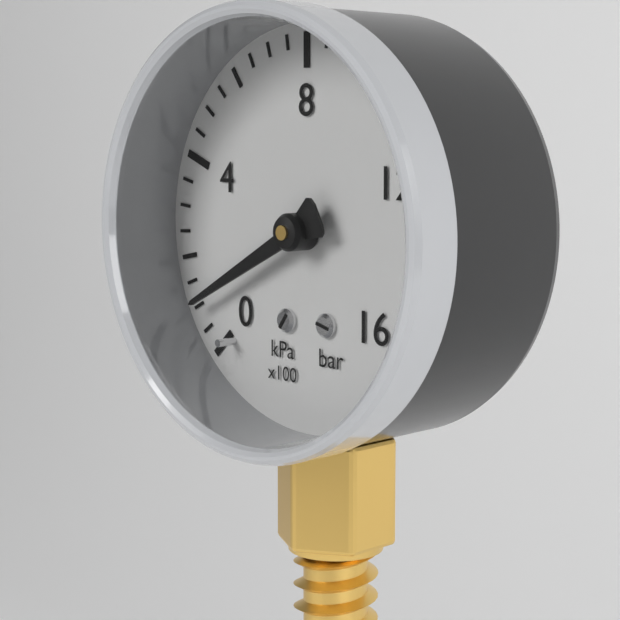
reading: 100 kPa
